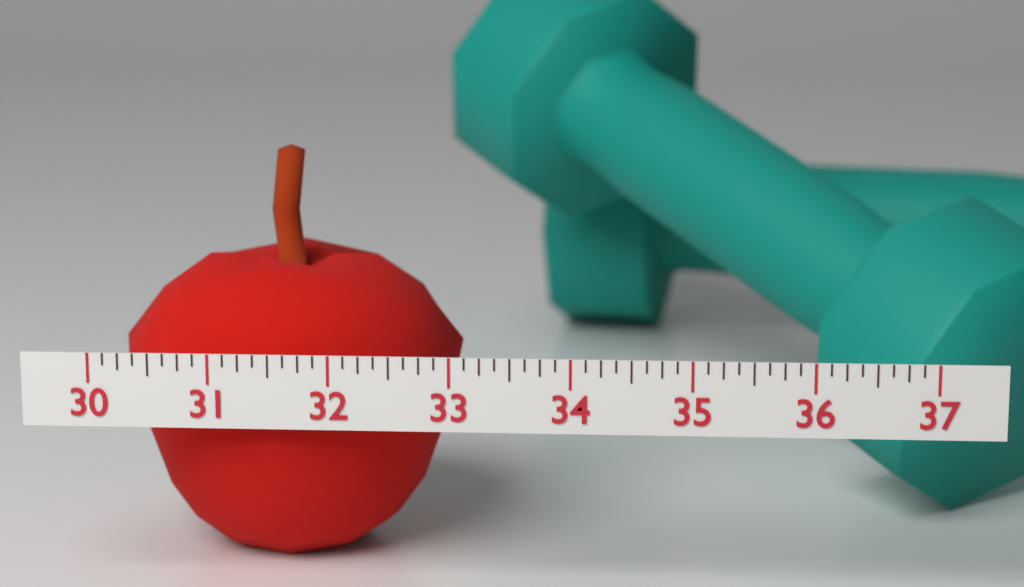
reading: 33.000 (no unit)
